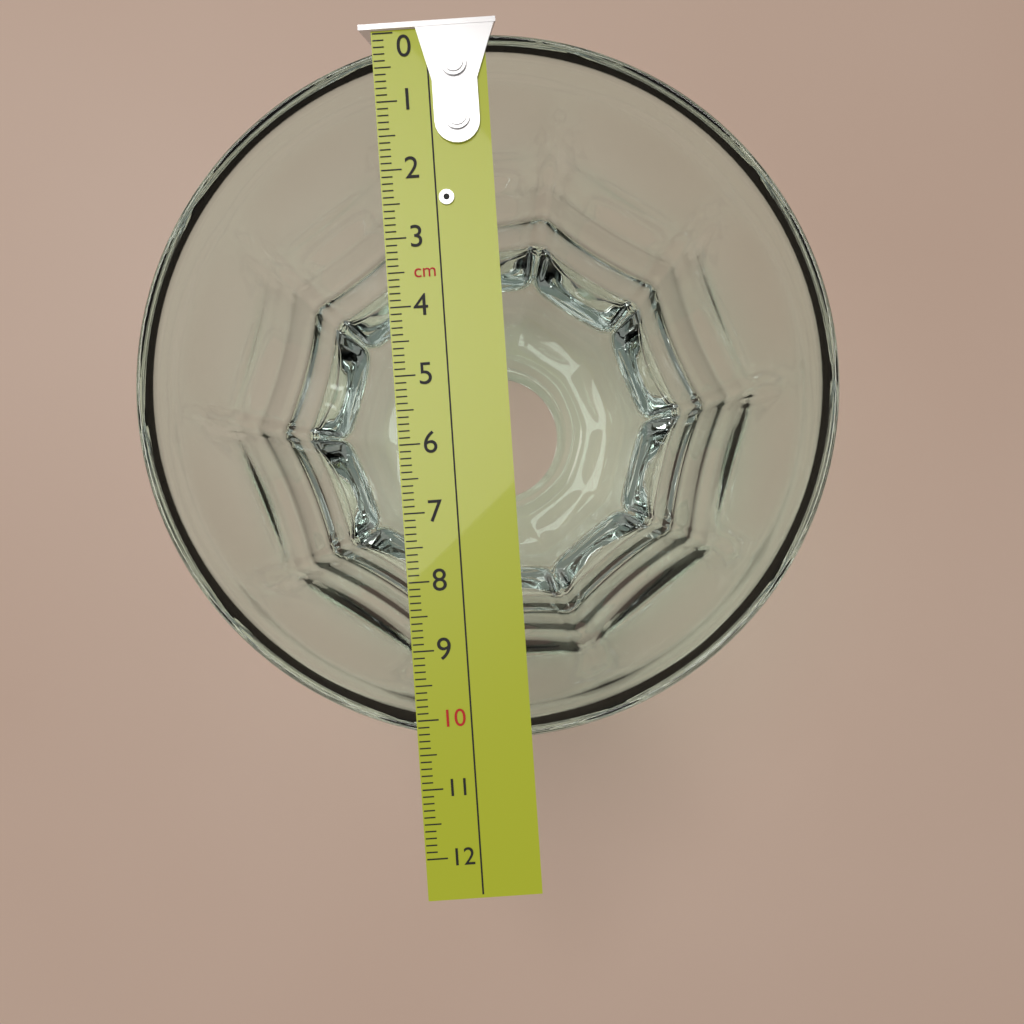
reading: 10.4 cm
